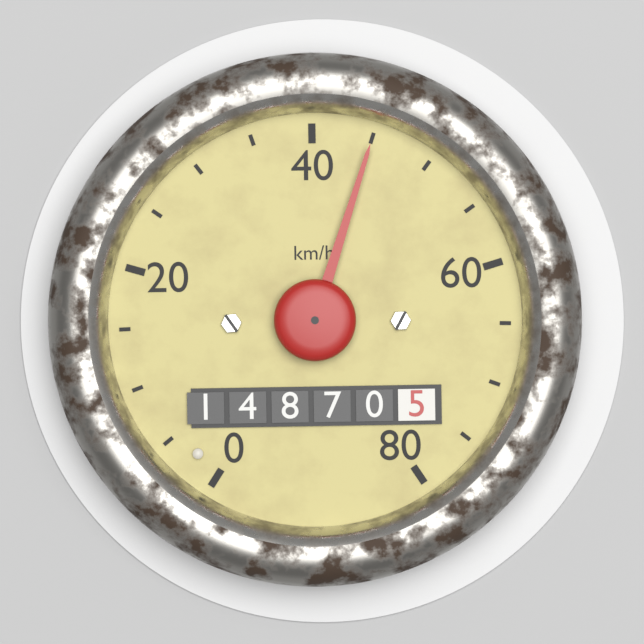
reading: 45 km/h
